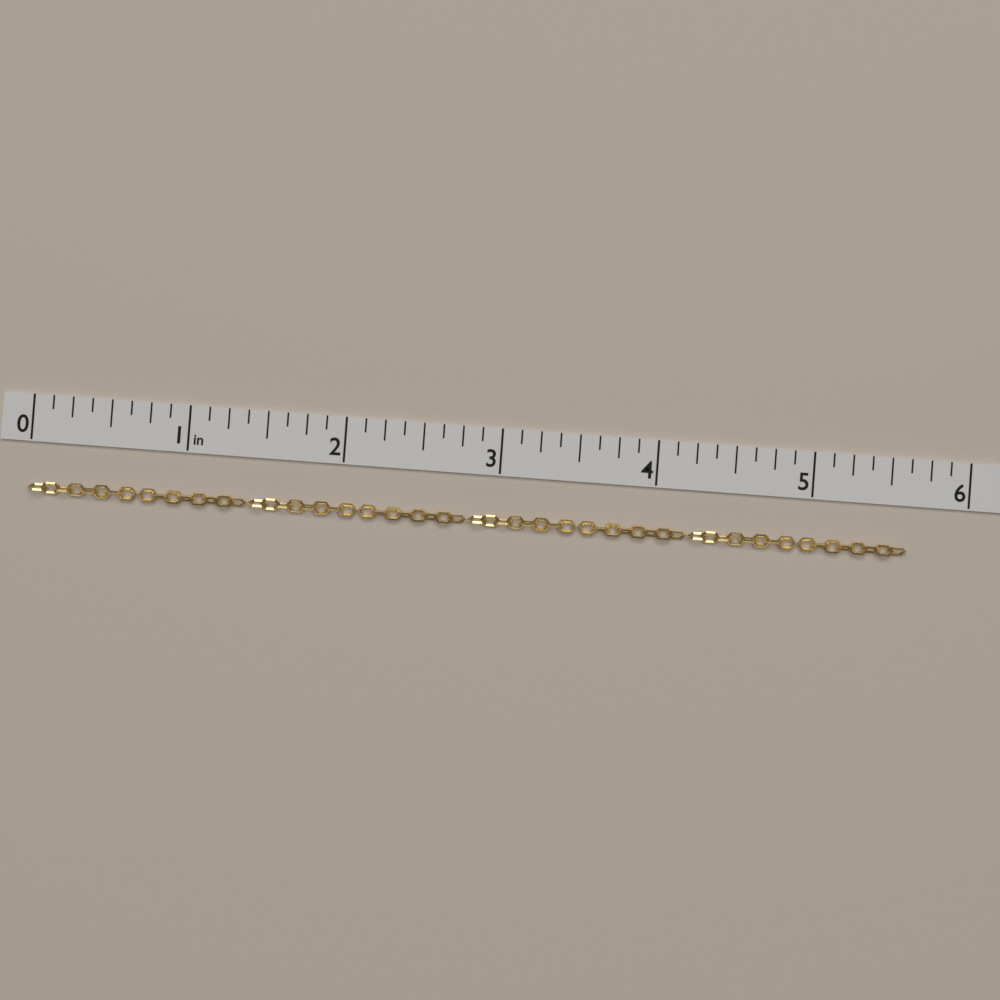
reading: 5.625 in
